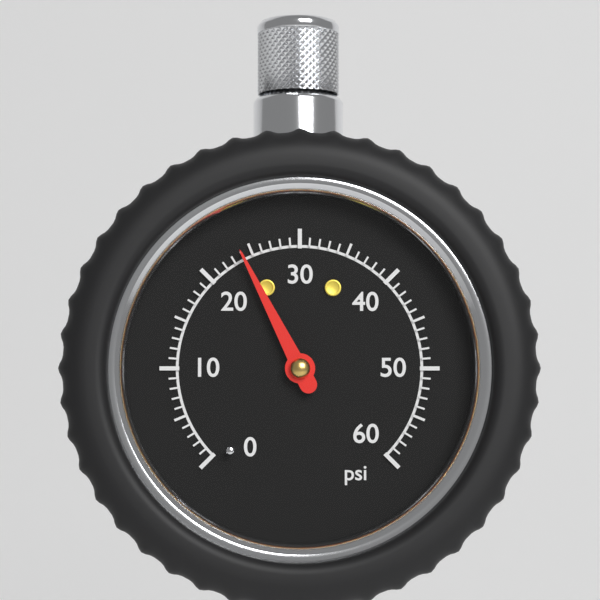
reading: 24 psi
